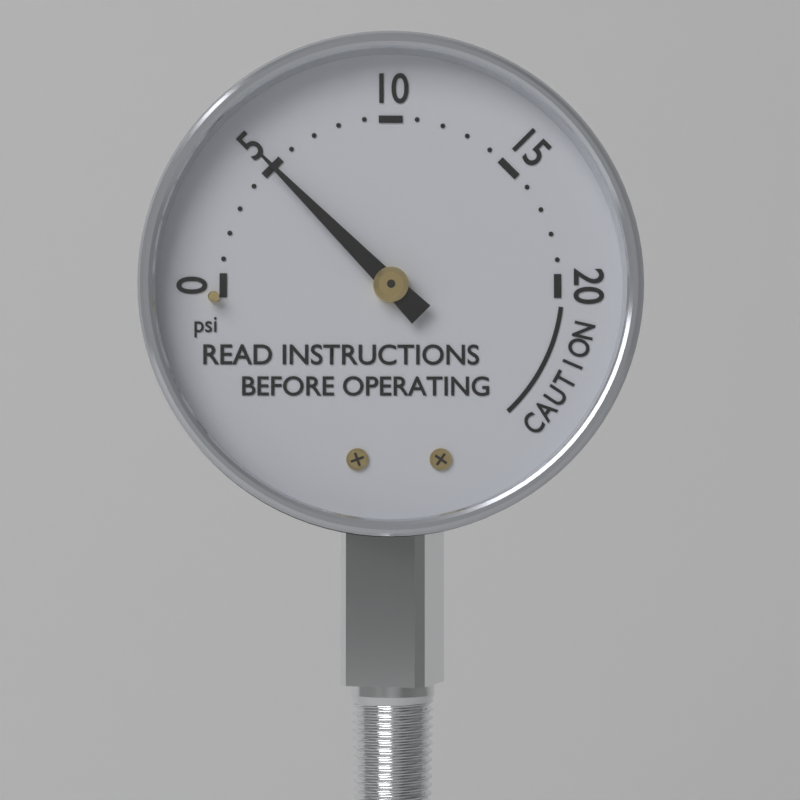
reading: 5 psi
